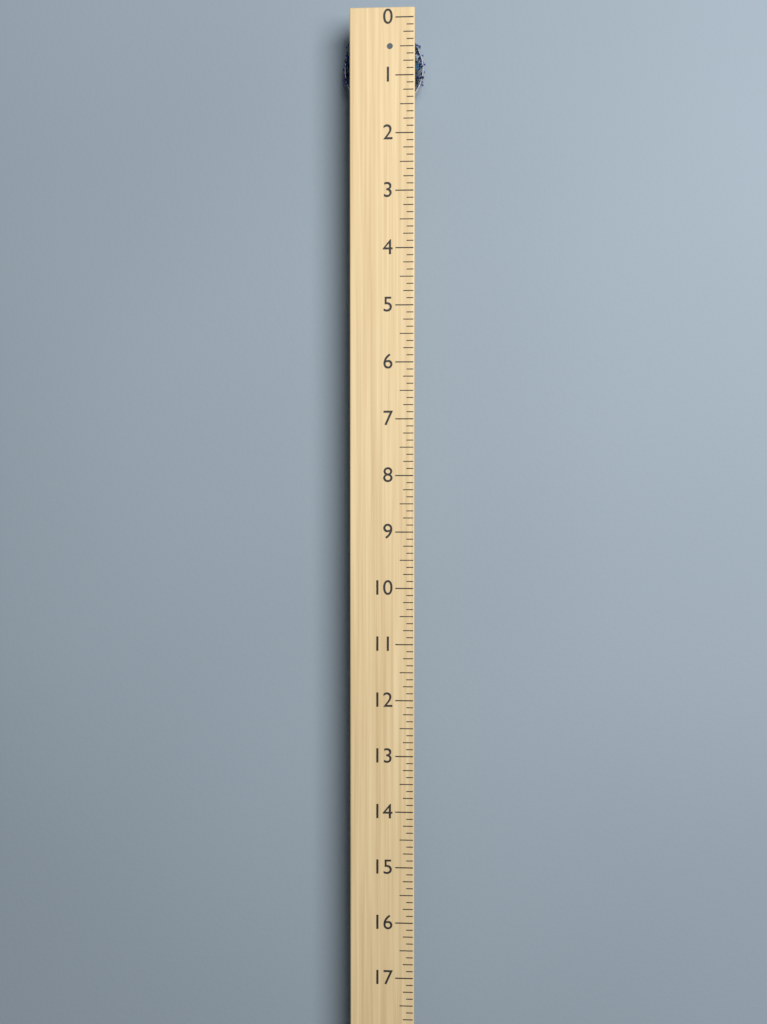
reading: 1.500 (no unit)
